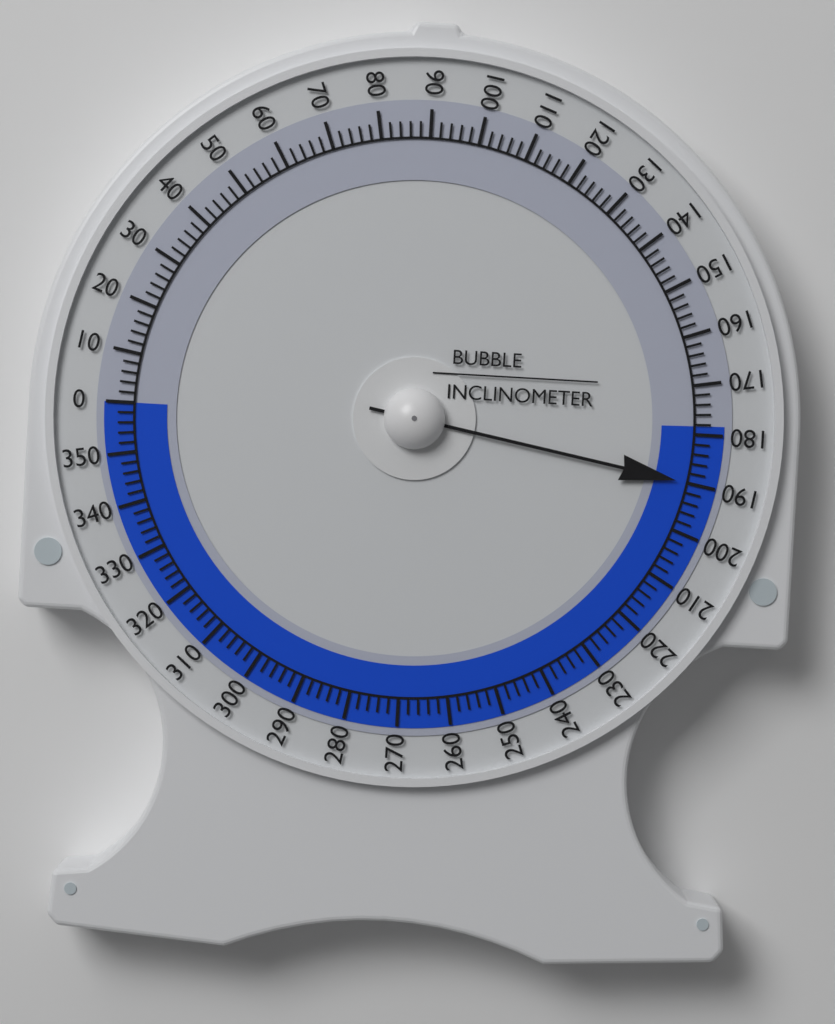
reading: 190 (no unit)
